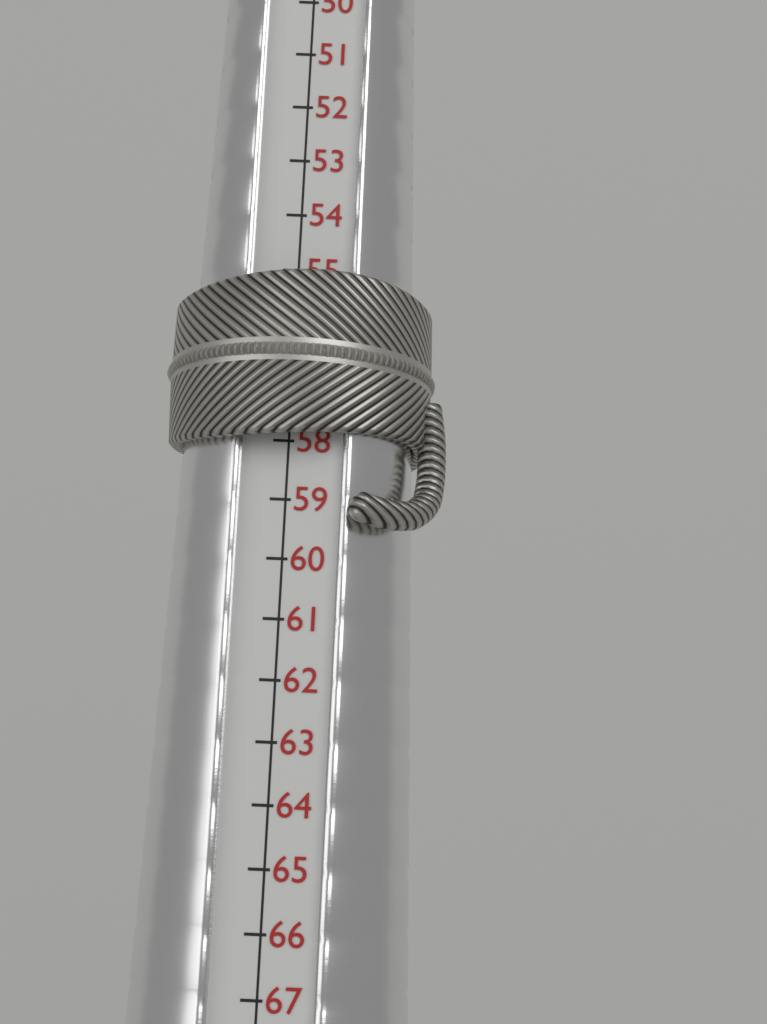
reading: 58 (no unit)
